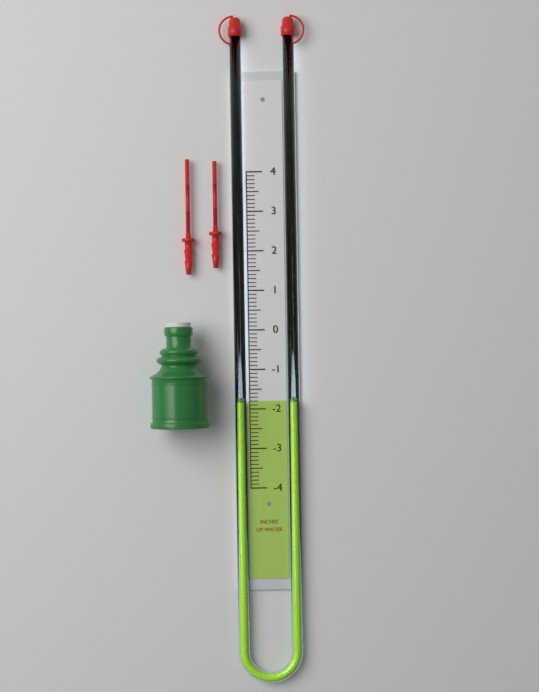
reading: -1.8 in
